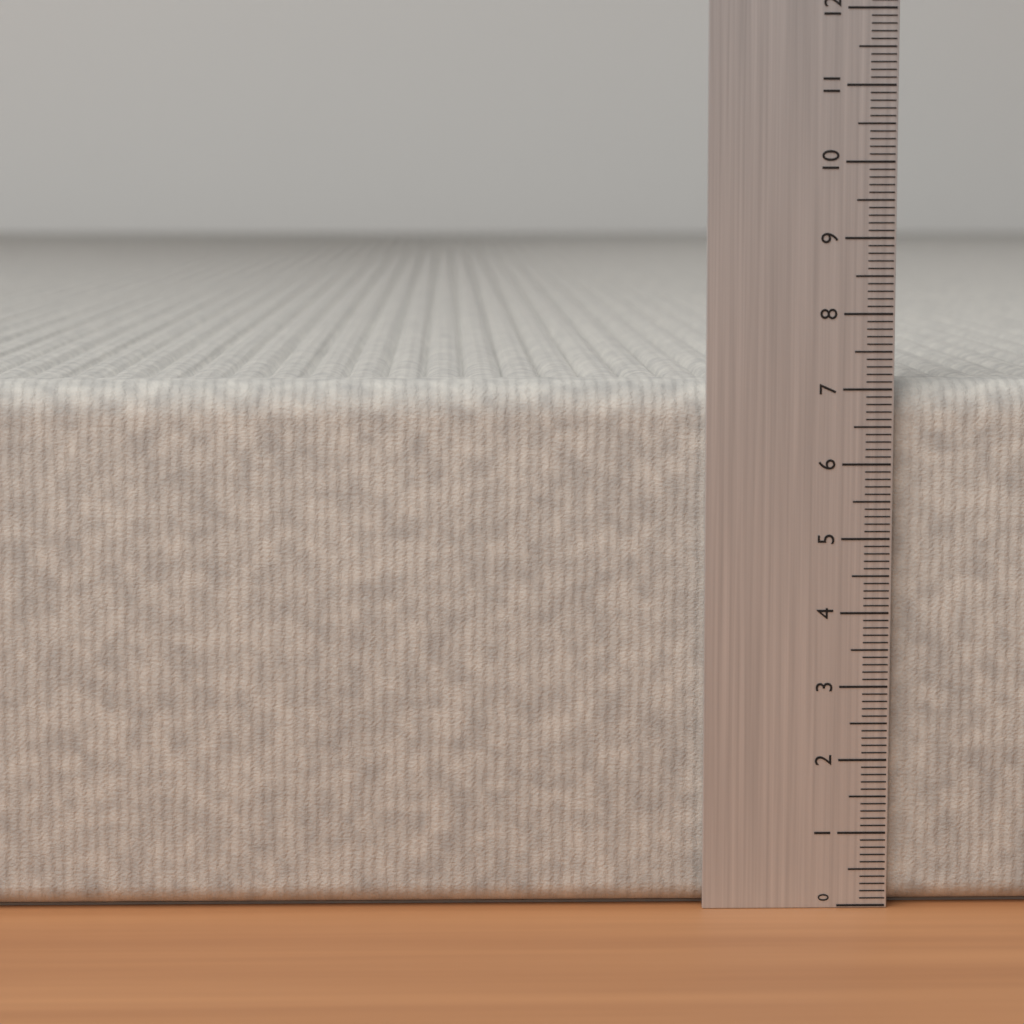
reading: 7.1 (no unit)
